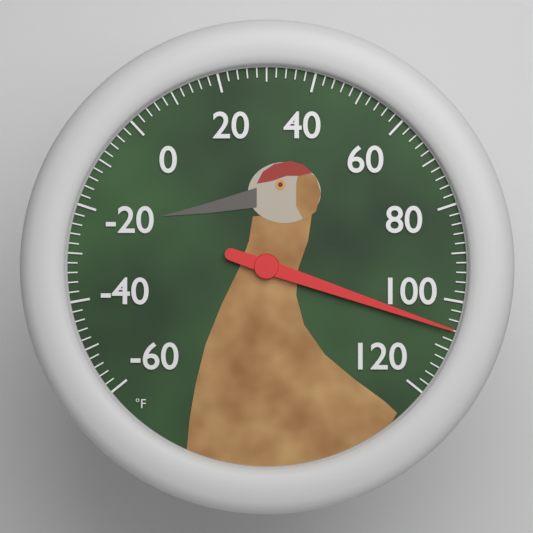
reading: 106 °F
